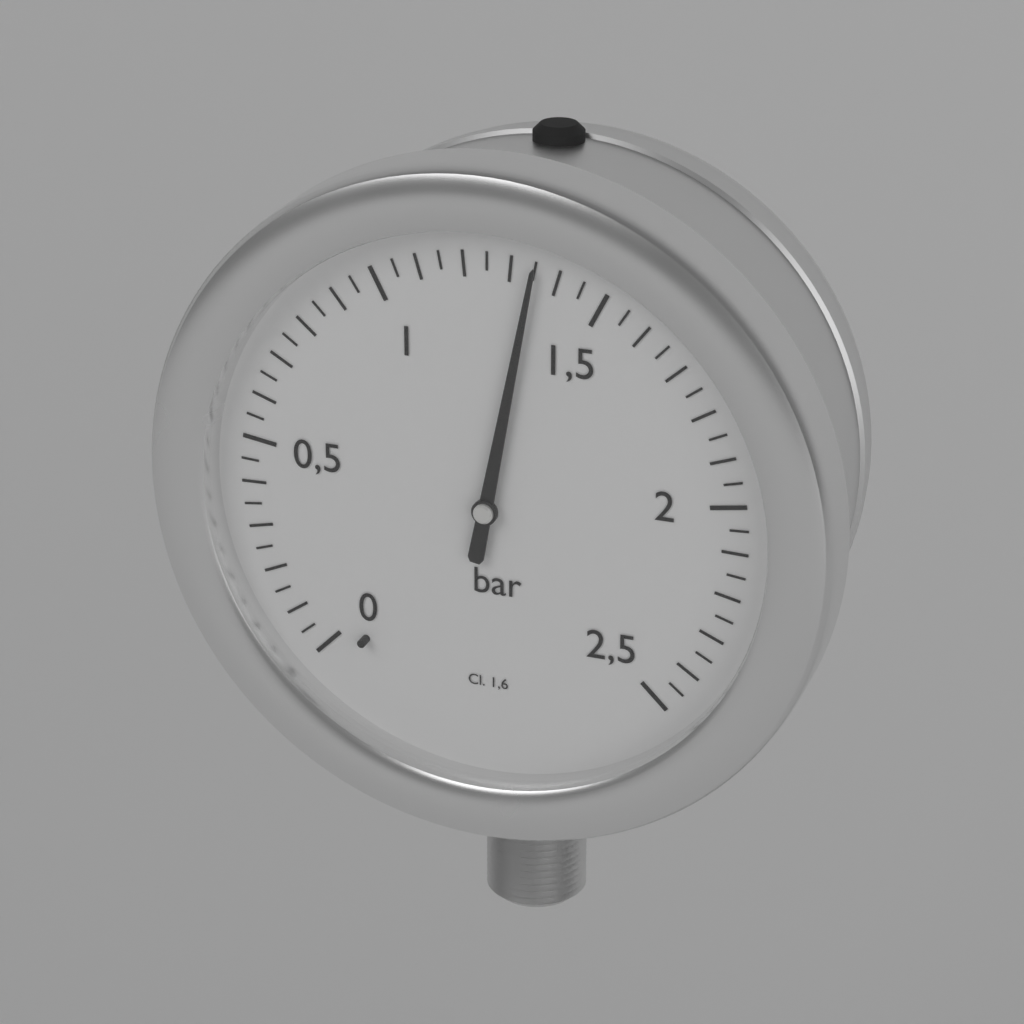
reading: 1.35 bar
